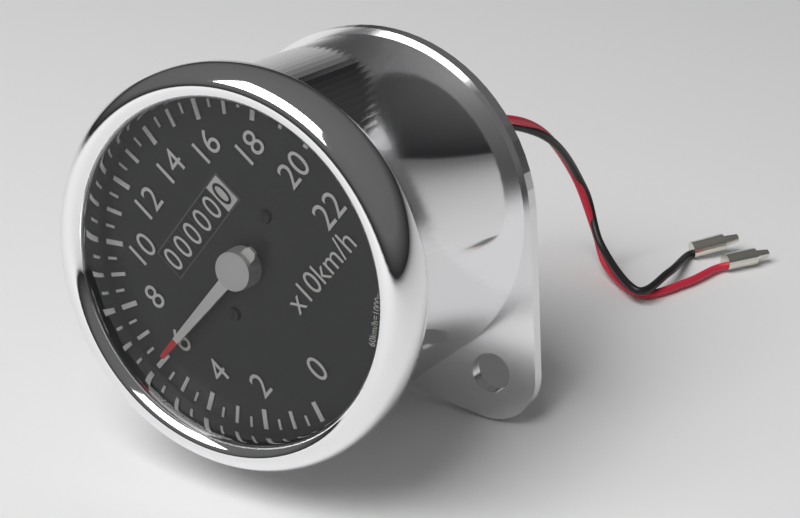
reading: 60 km/h
